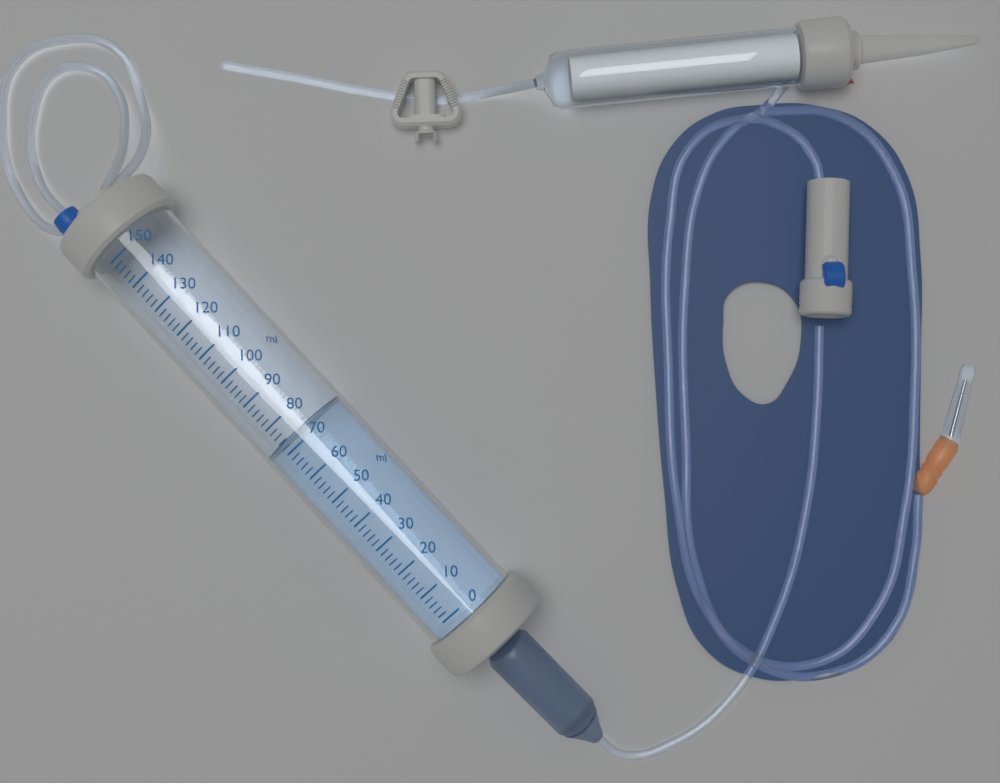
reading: 74 ml
